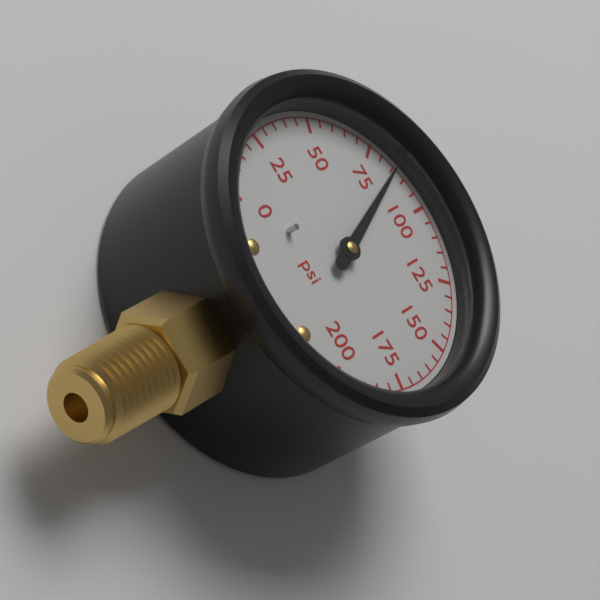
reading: 85 psi
